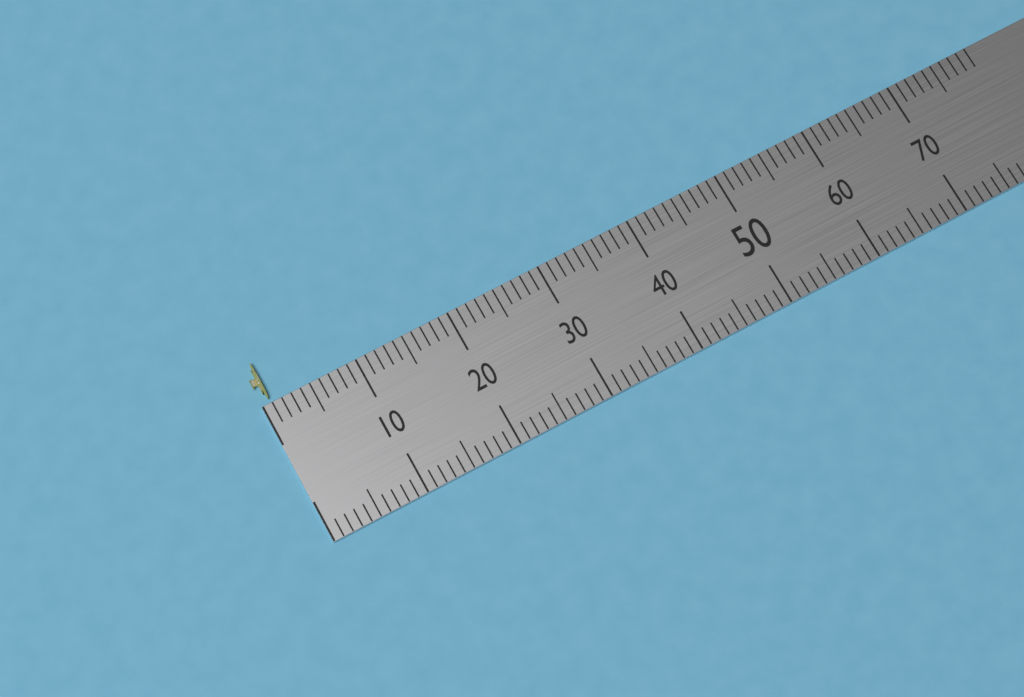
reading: 1 (no unit)
